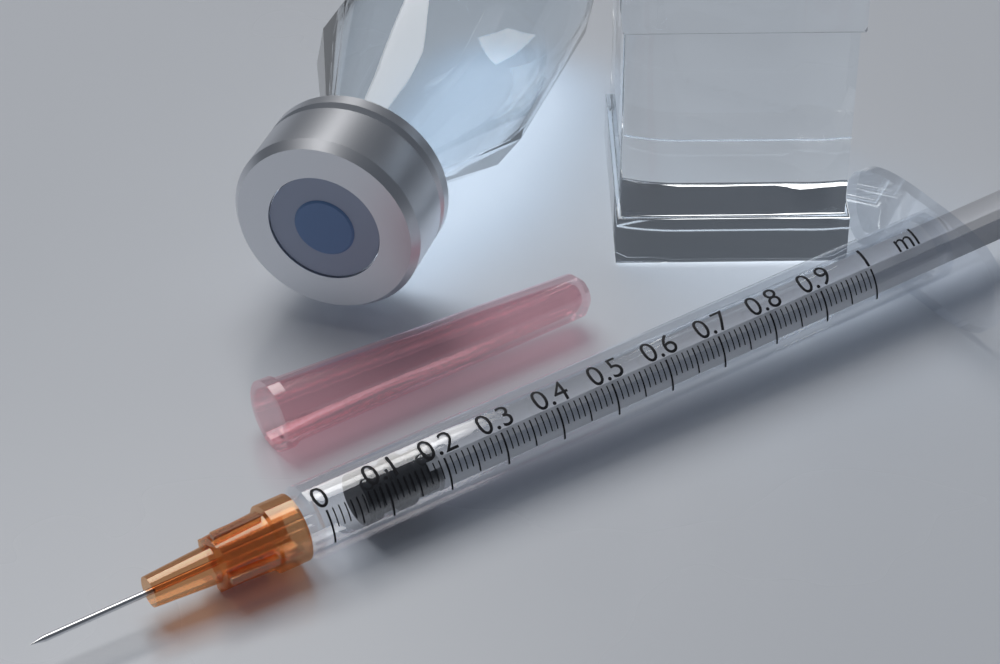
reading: 0.07 ml
